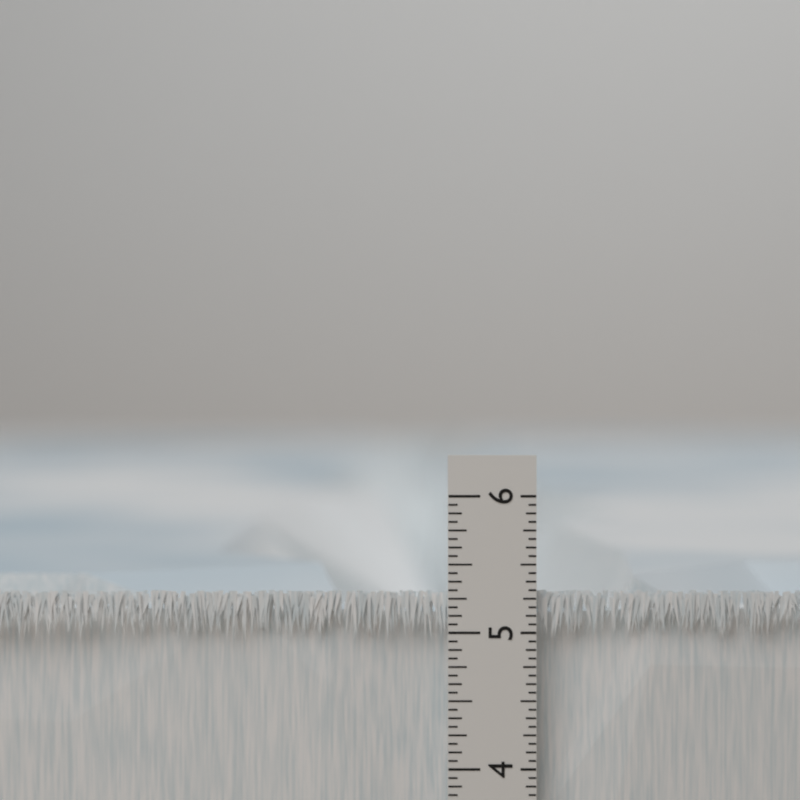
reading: 5.3125 in
